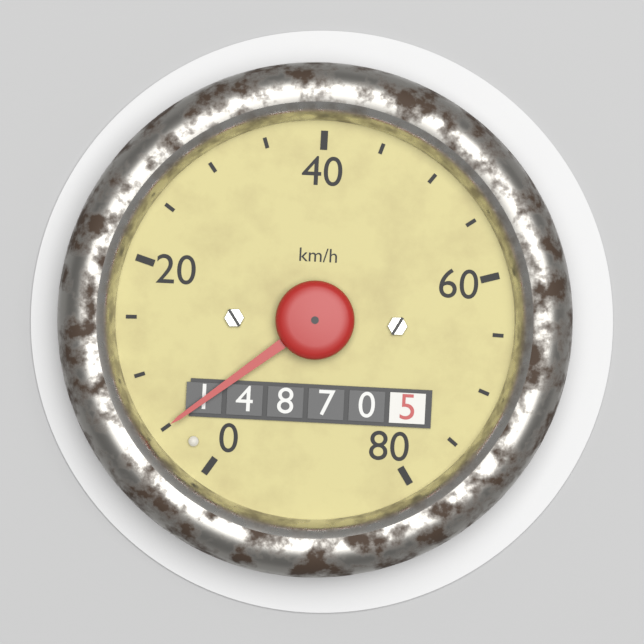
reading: 5 km/h
